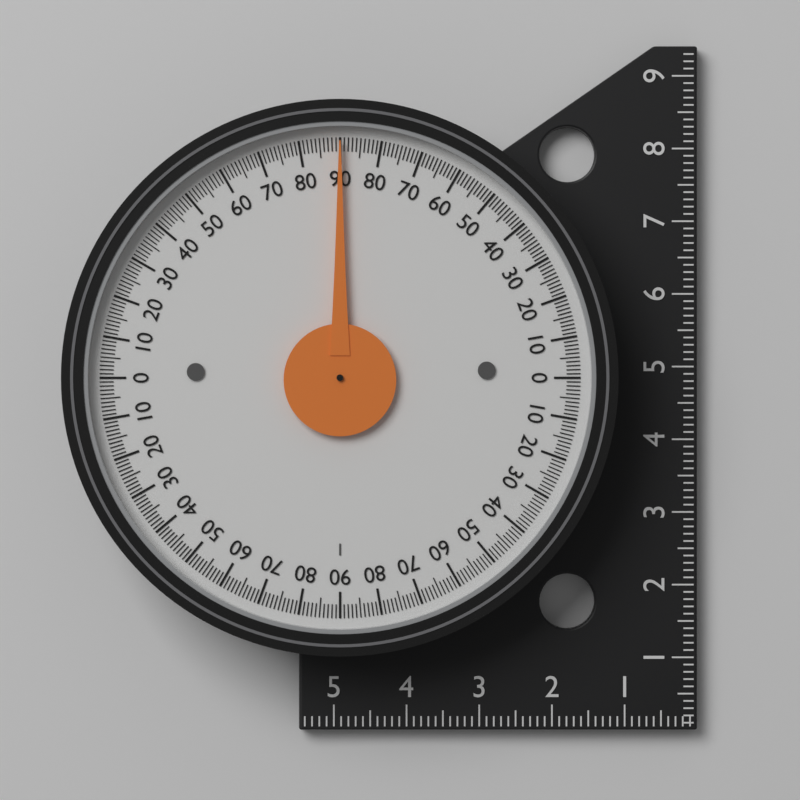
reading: 90 (no unit)
